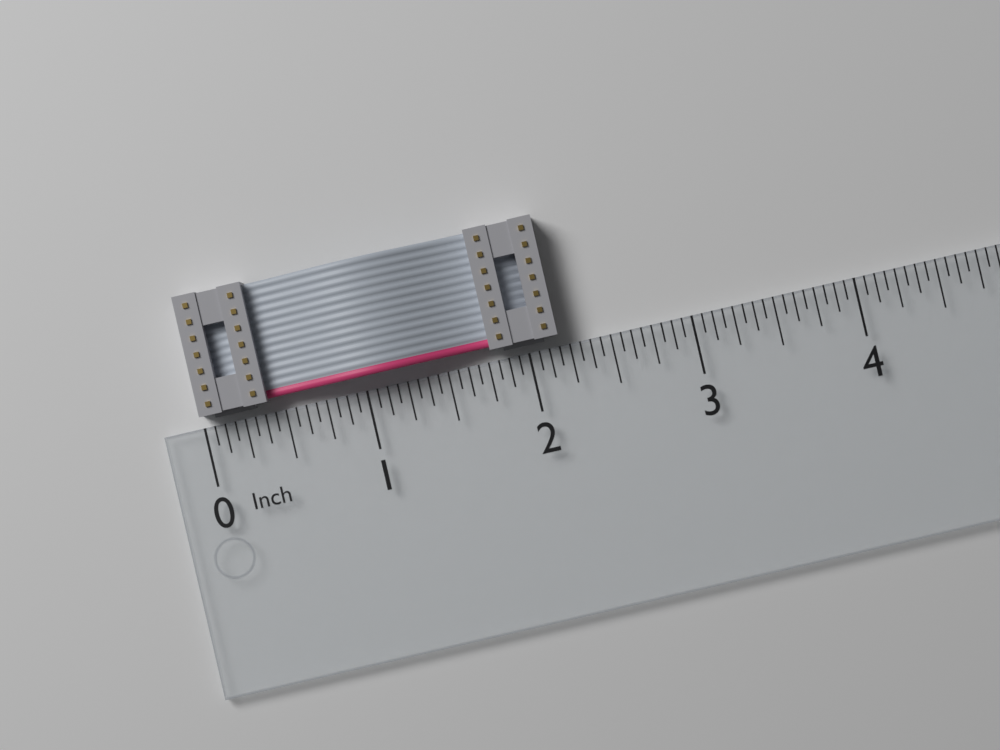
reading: 2.1875 in
